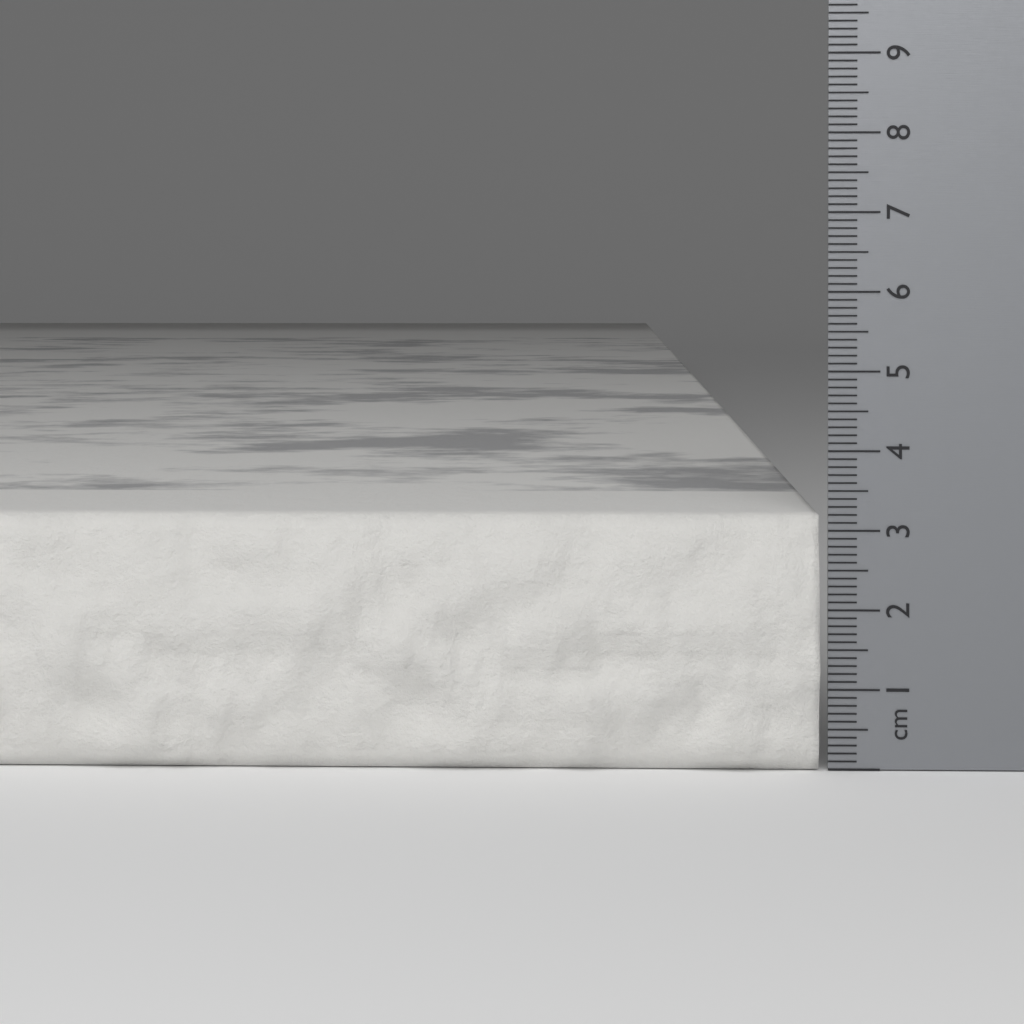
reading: 3.2 cm
